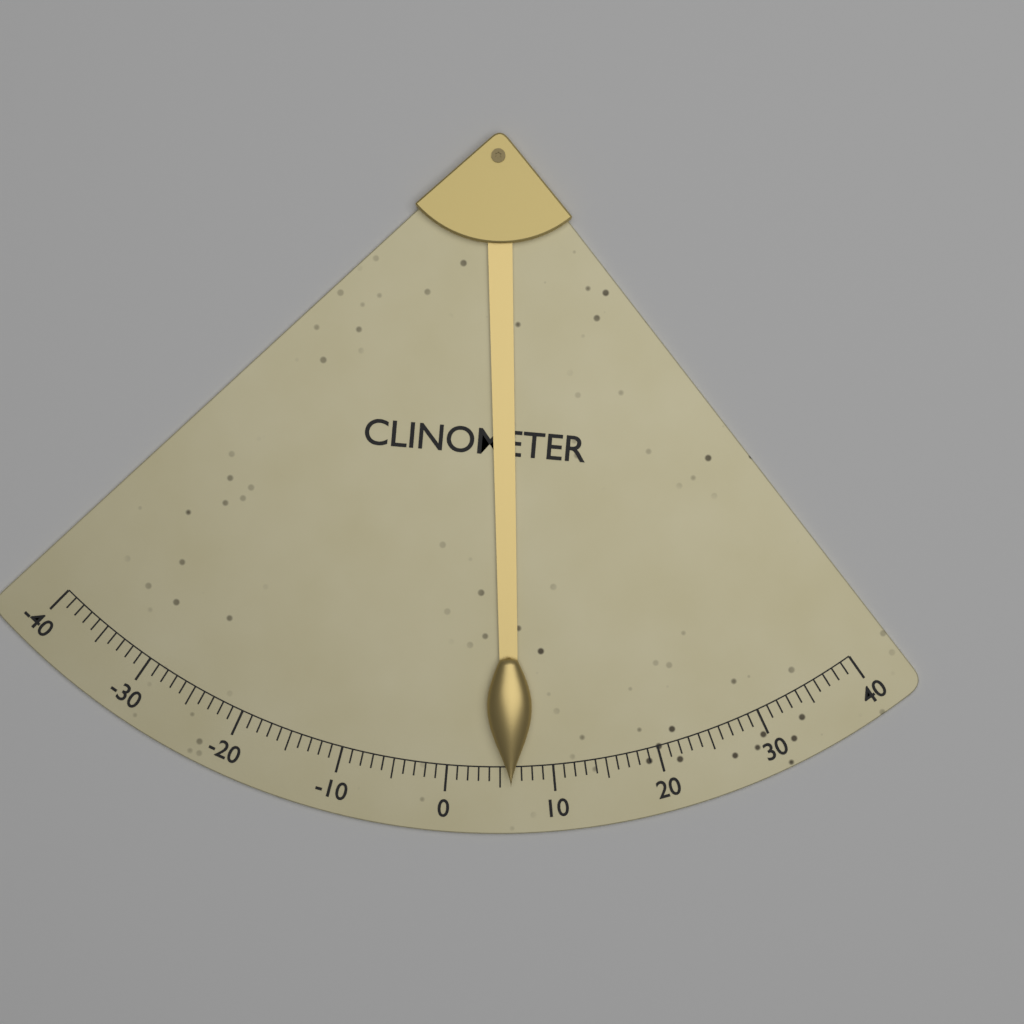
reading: 6 (no unit)
